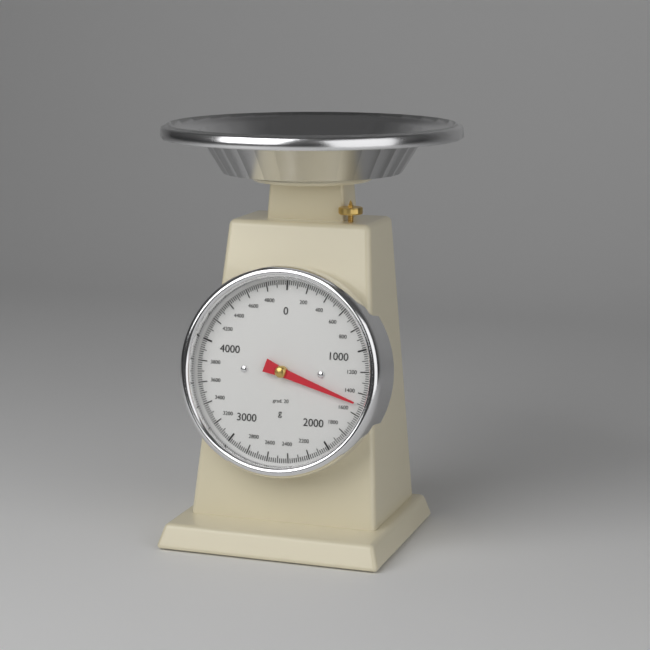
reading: 1500 g
